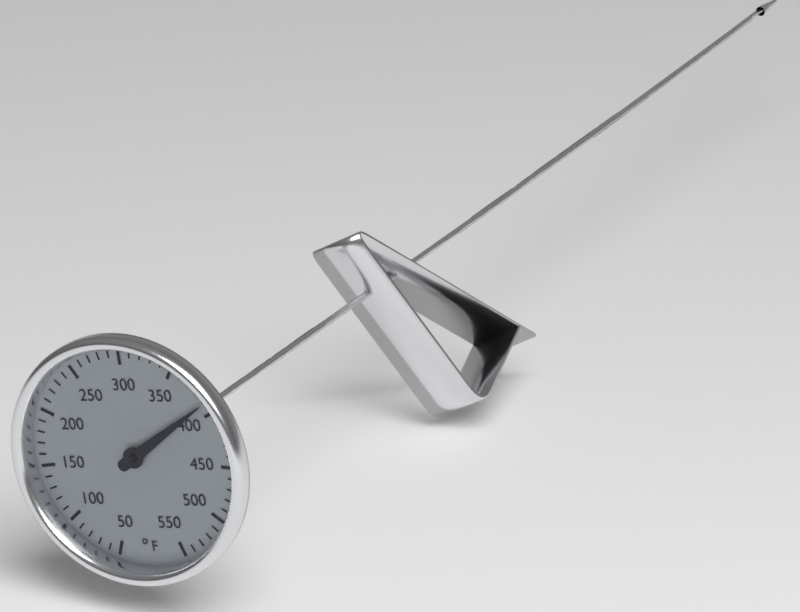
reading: 390 °F
